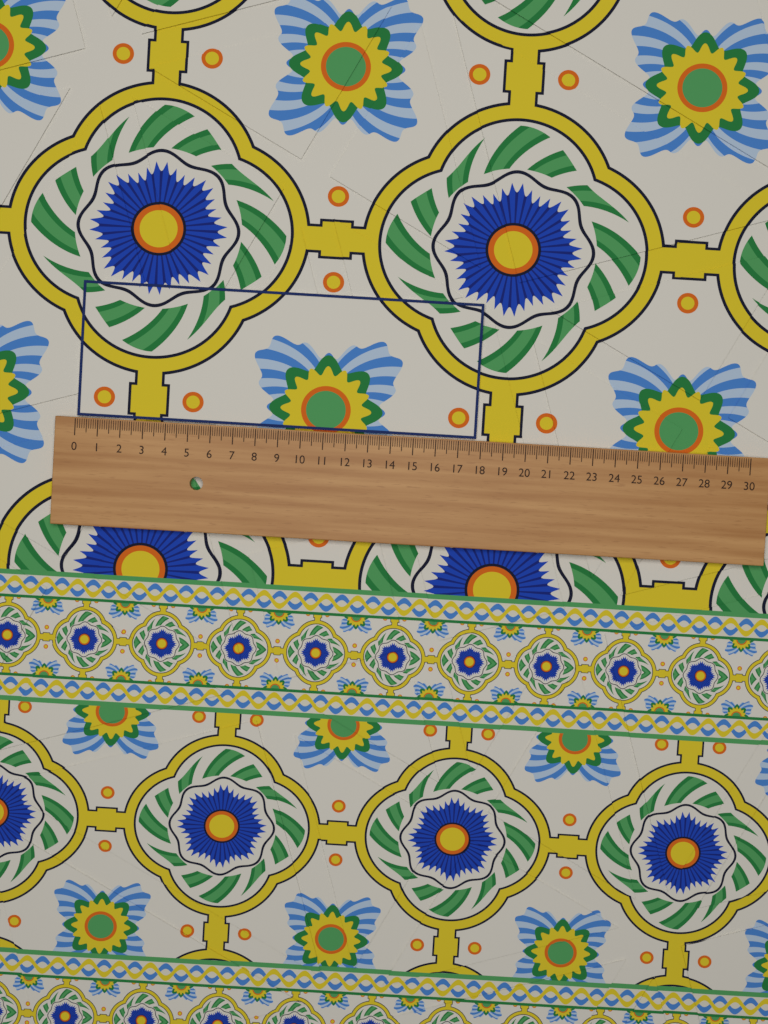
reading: 17.8 (no unit)
